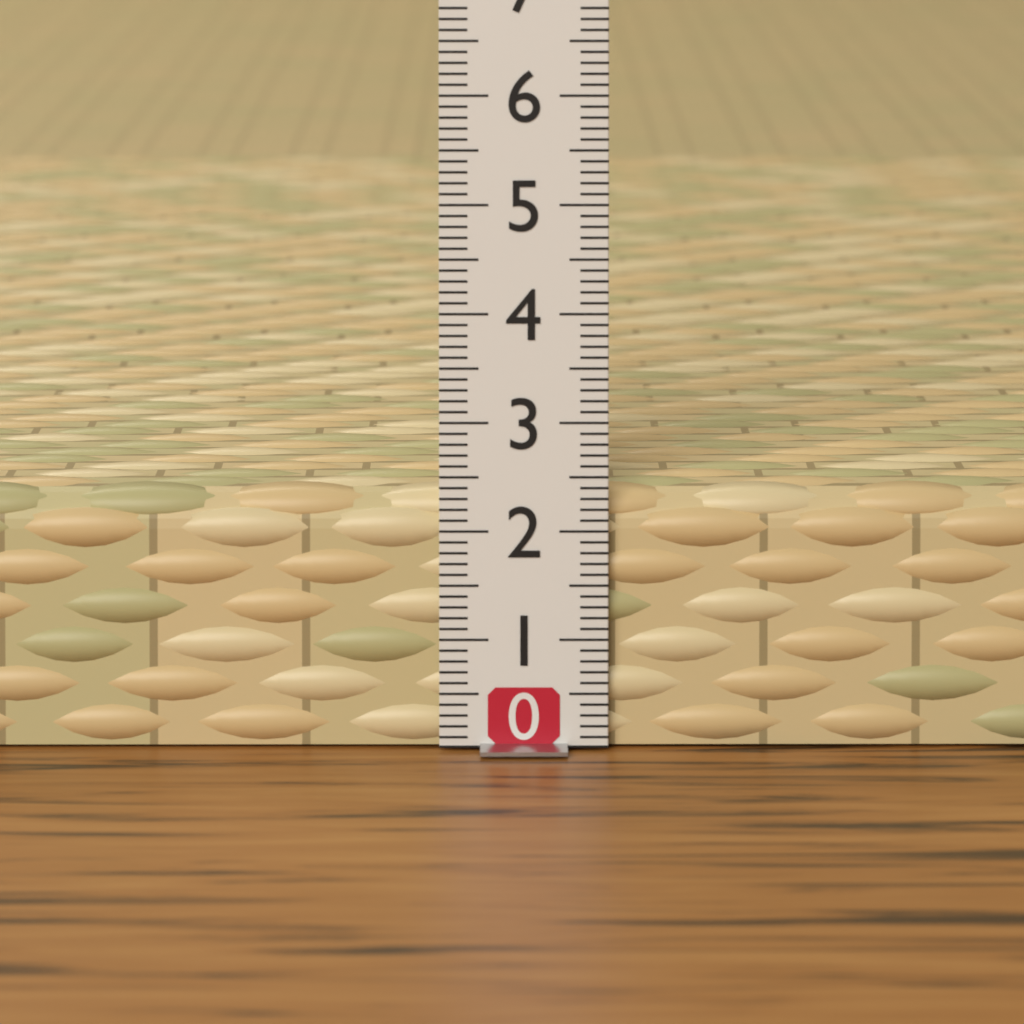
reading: 2.4 (no unit)
